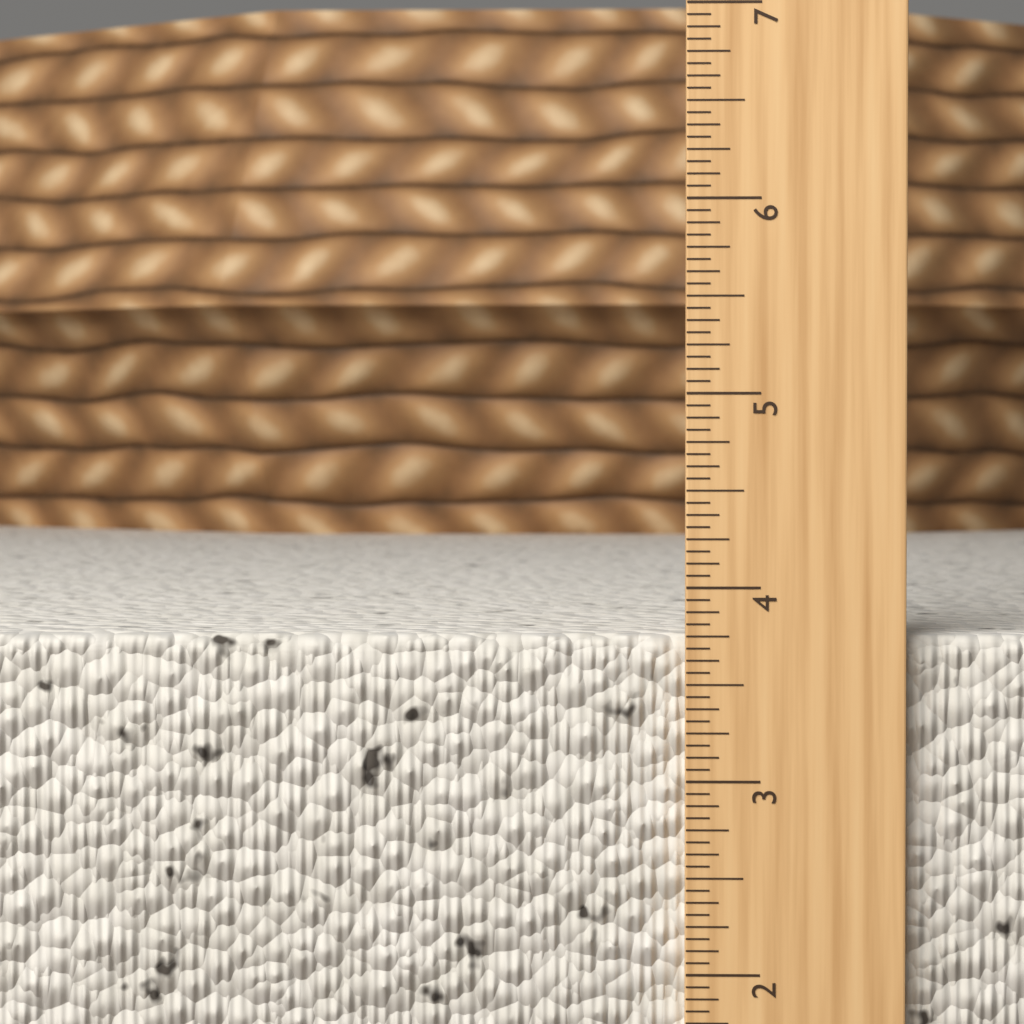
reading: 3.7500 in
